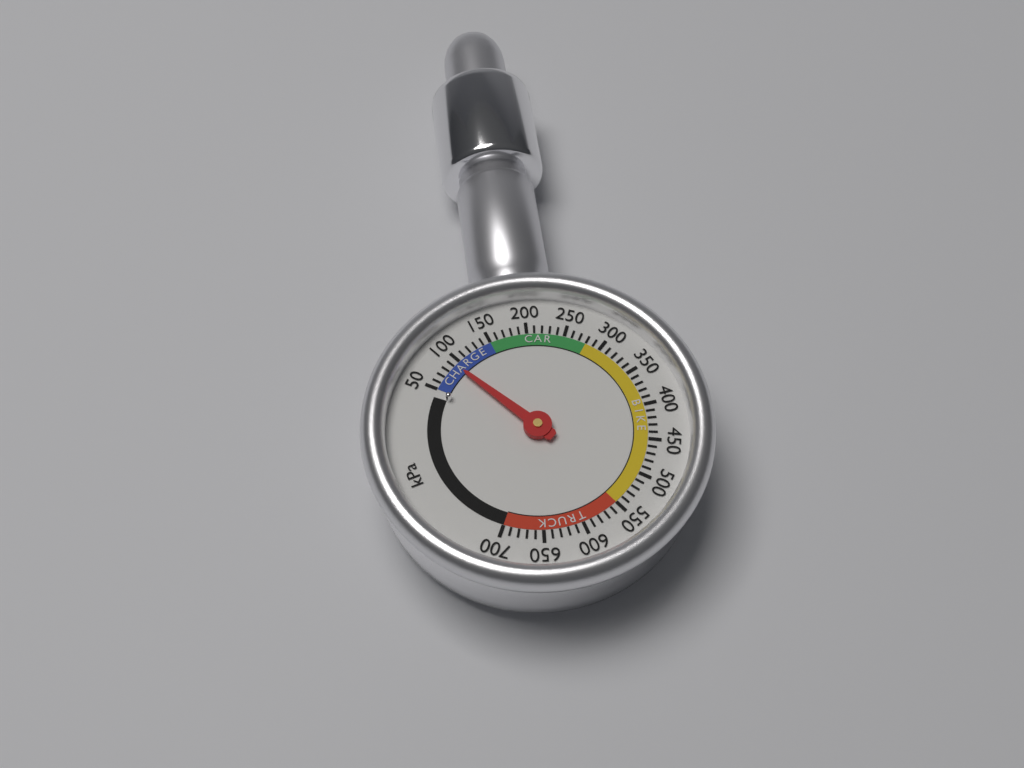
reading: 90 kPa
